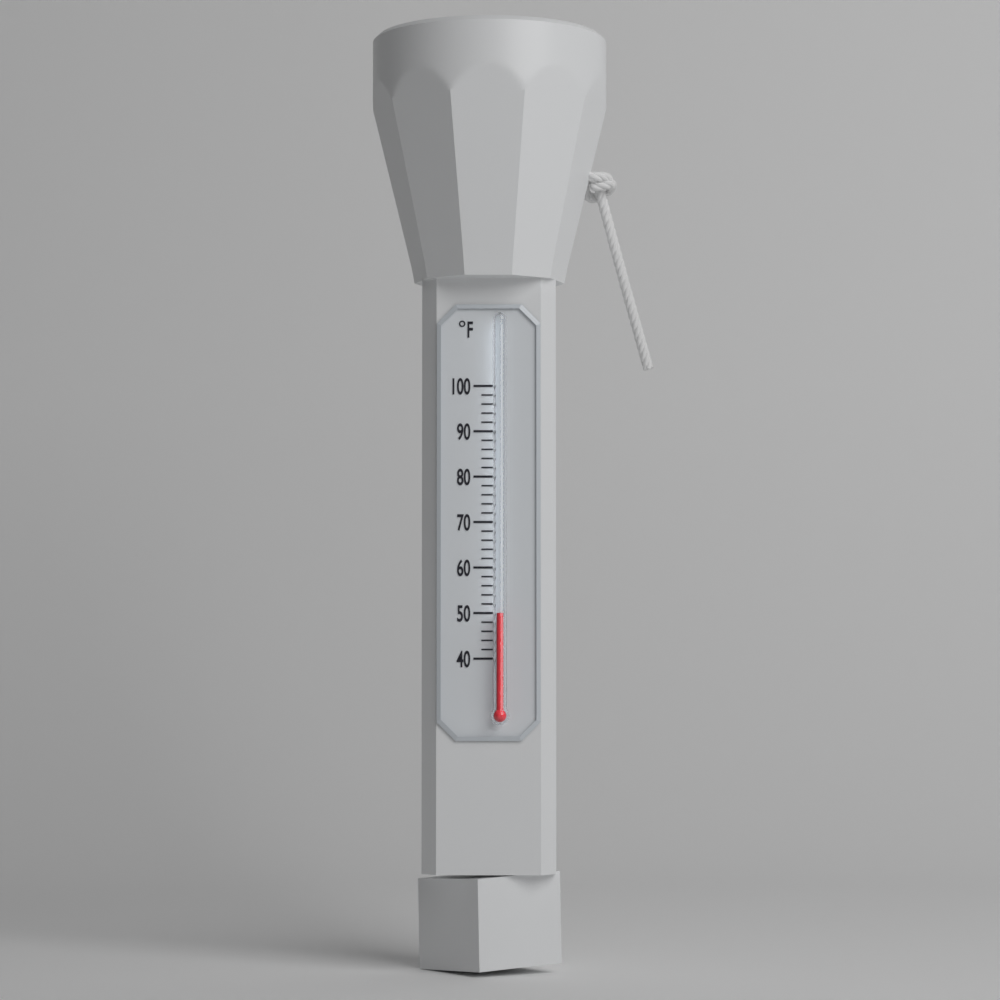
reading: 50 °F
